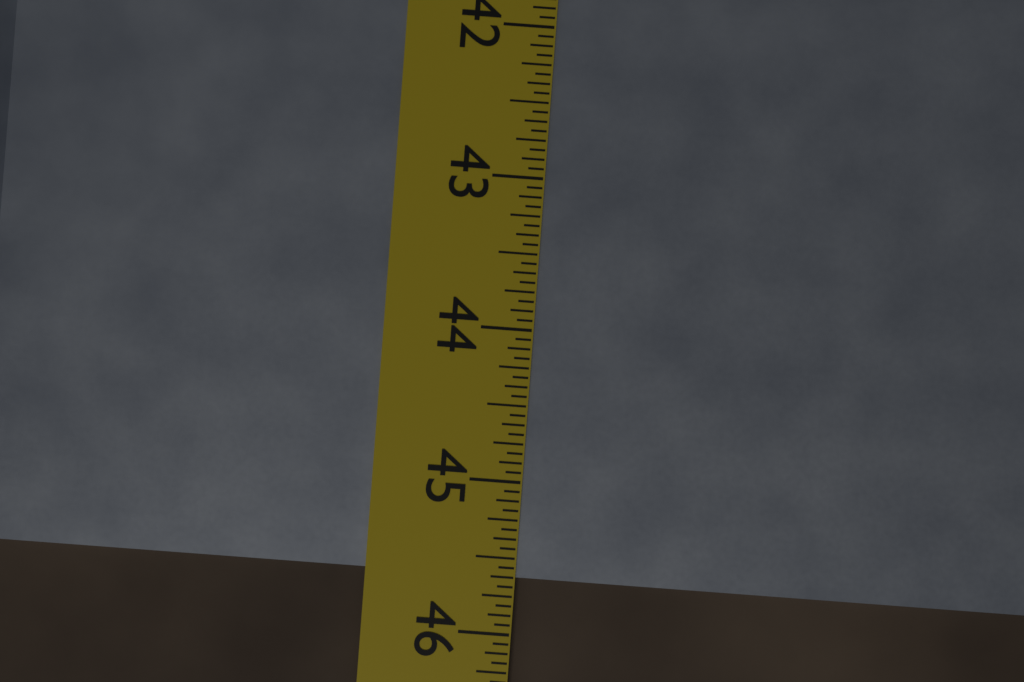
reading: 45.6250 in
